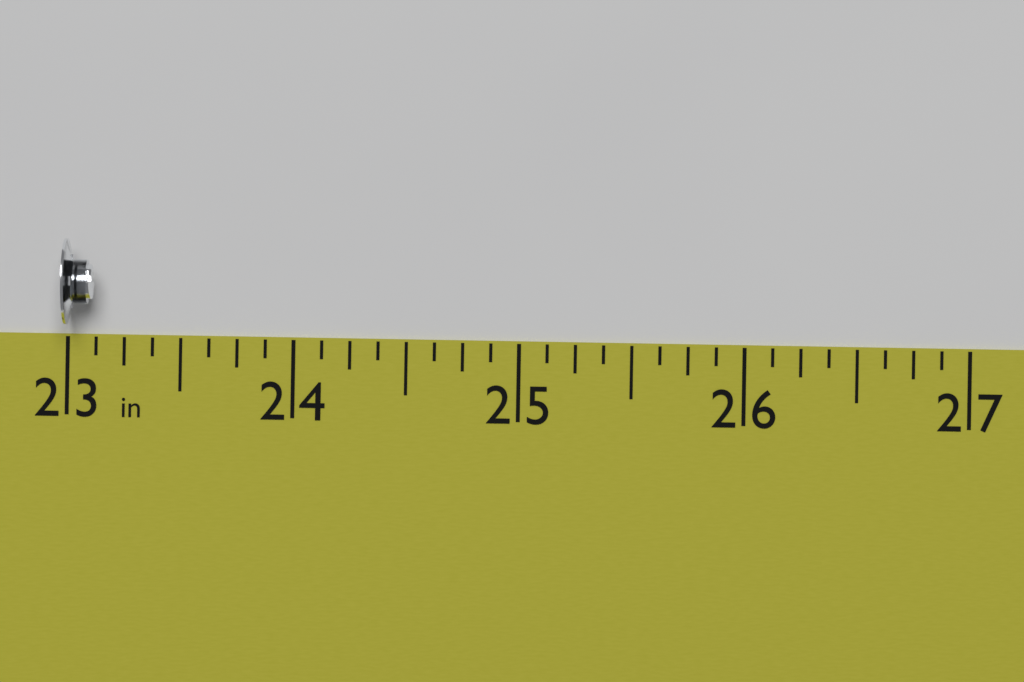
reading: 23.125 in
